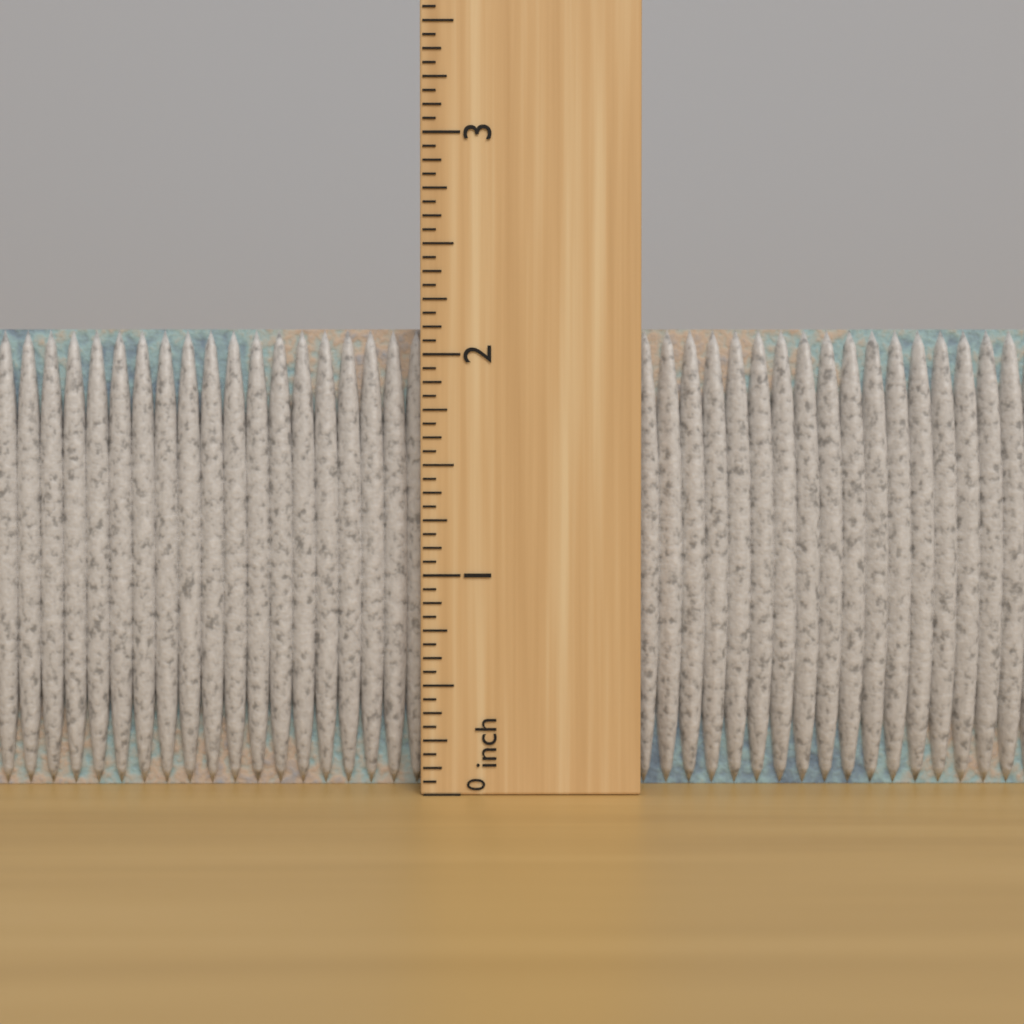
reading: 2.1250 inch
